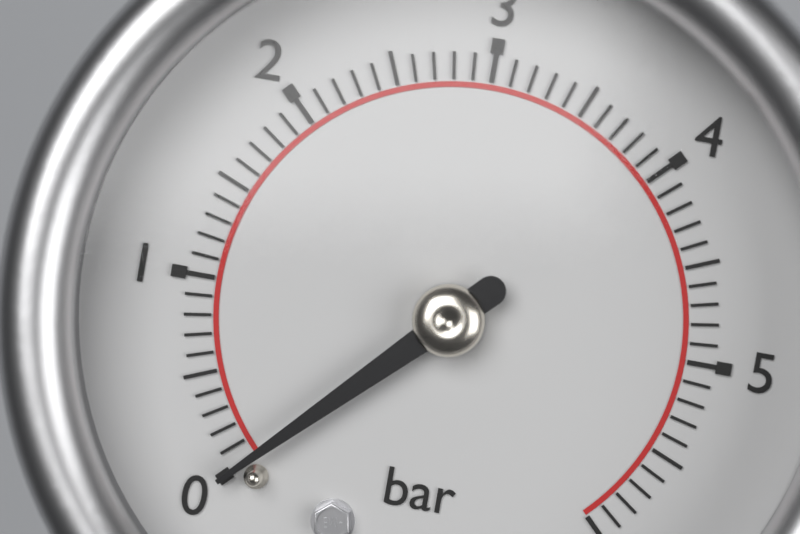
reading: 0.0 bar
